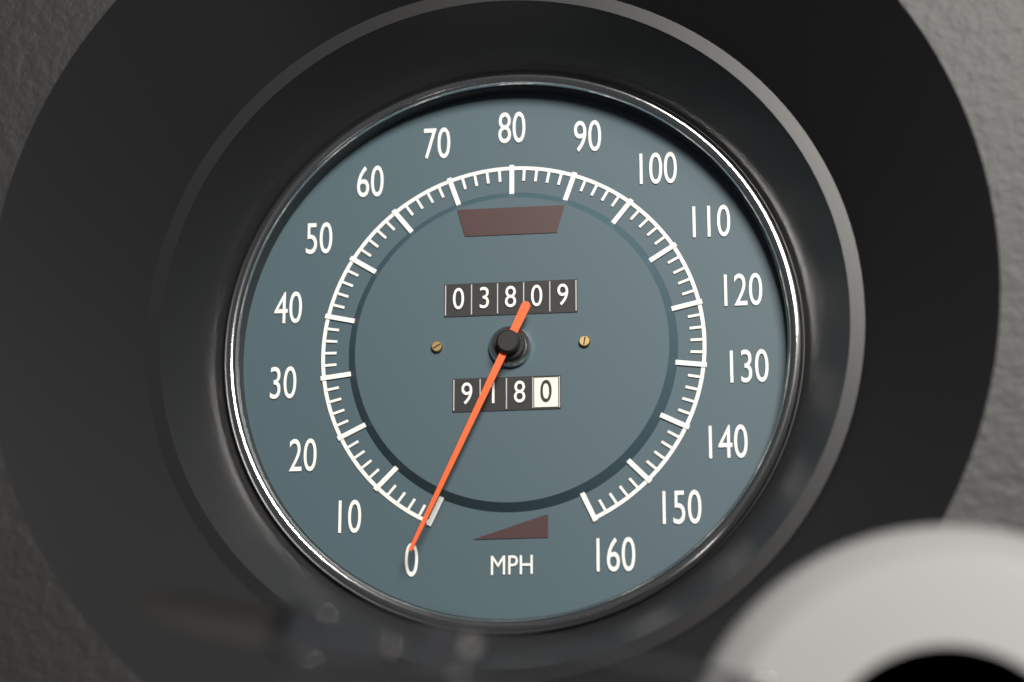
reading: 0 MPH
